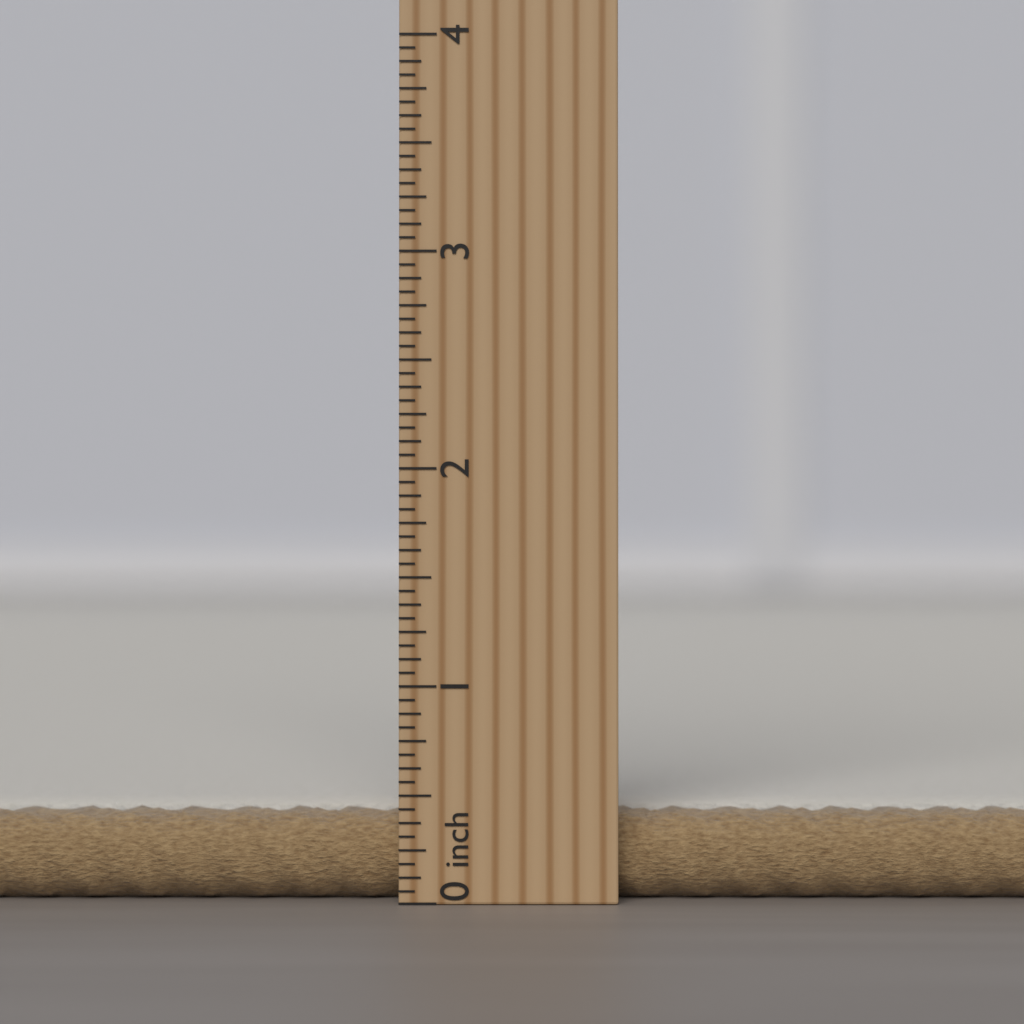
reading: 0.4000 inch
